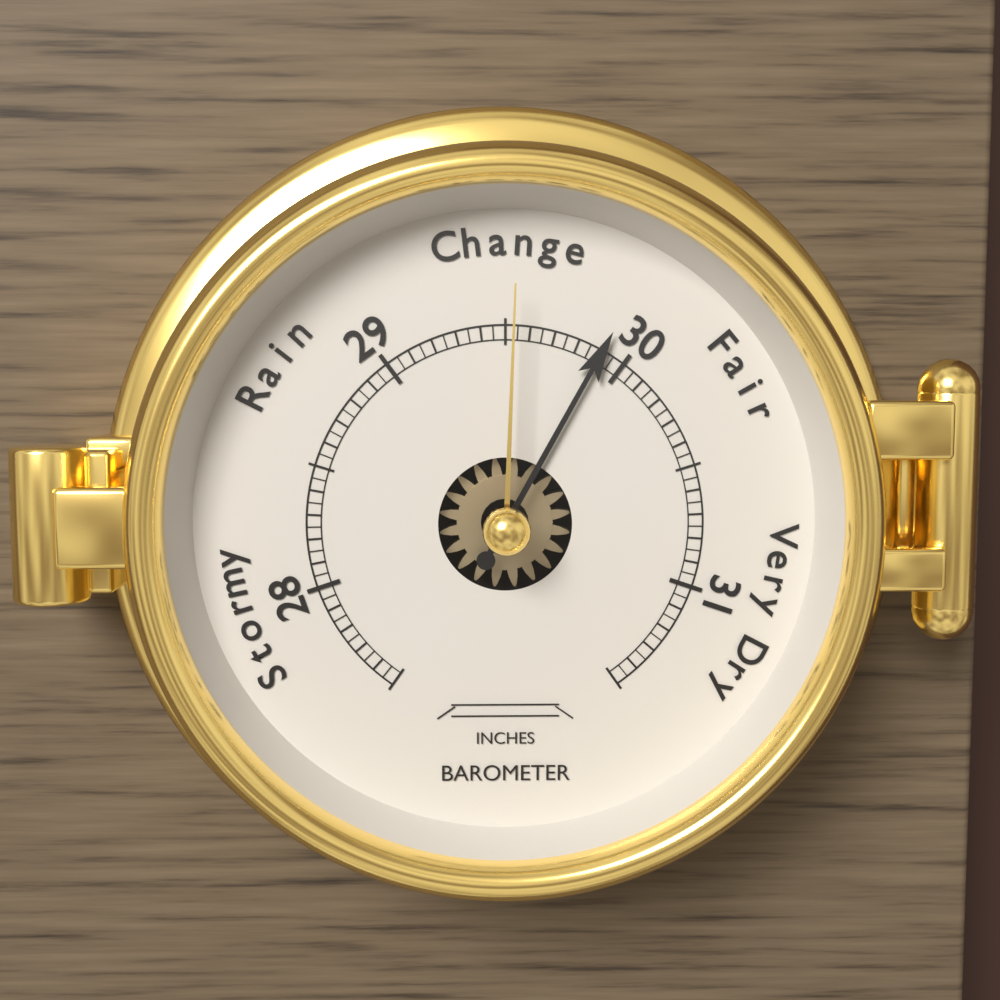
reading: 29.90 inches
